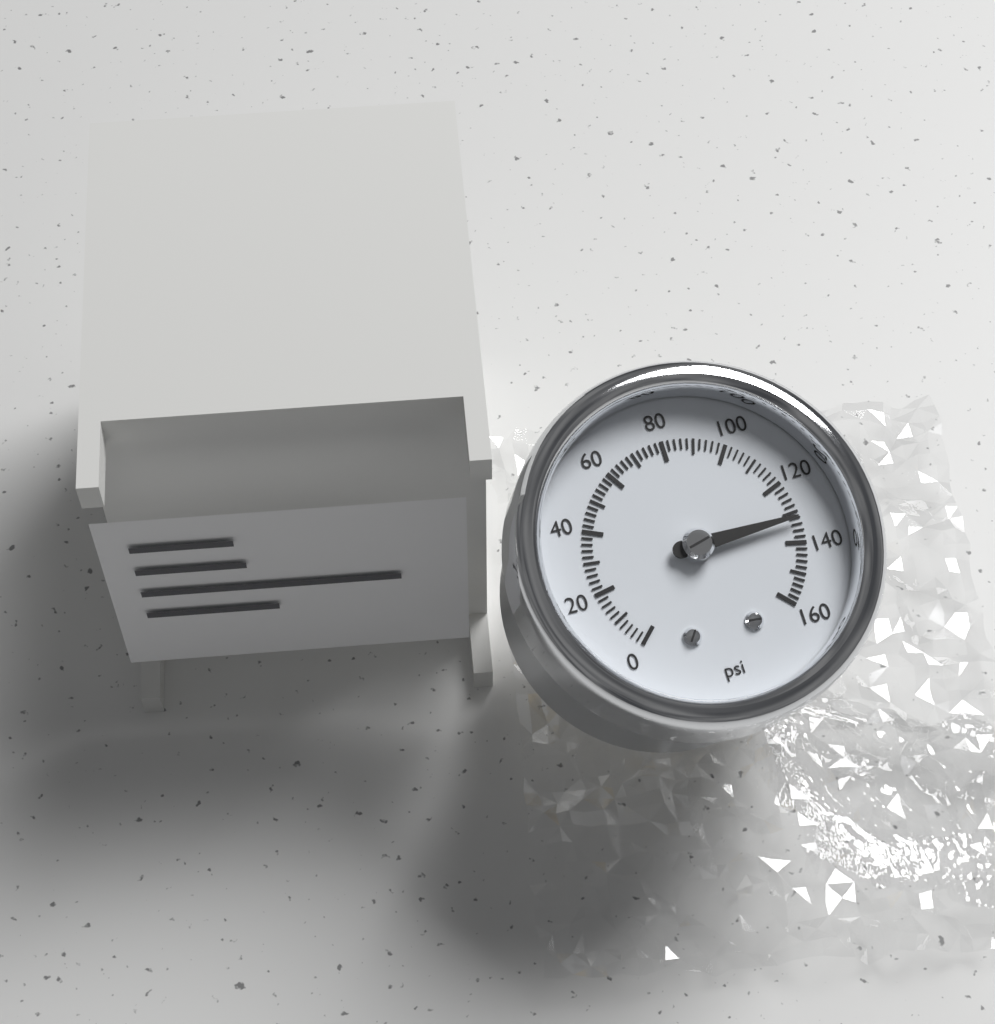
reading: 132 psi
